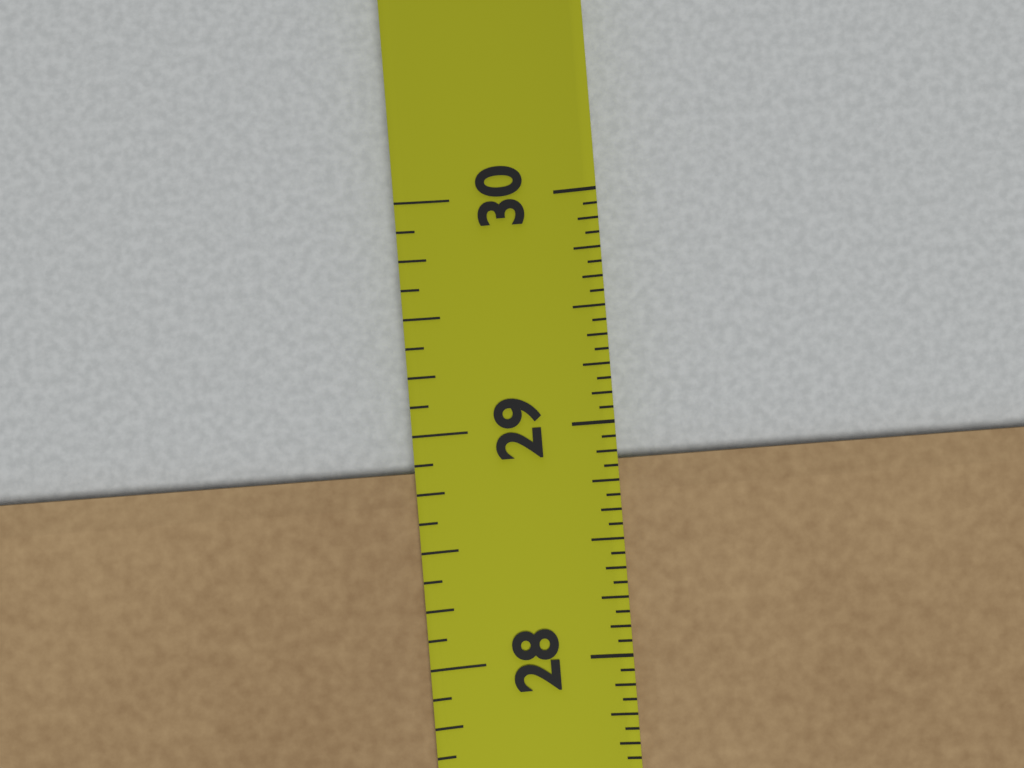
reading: 28.8750 in
